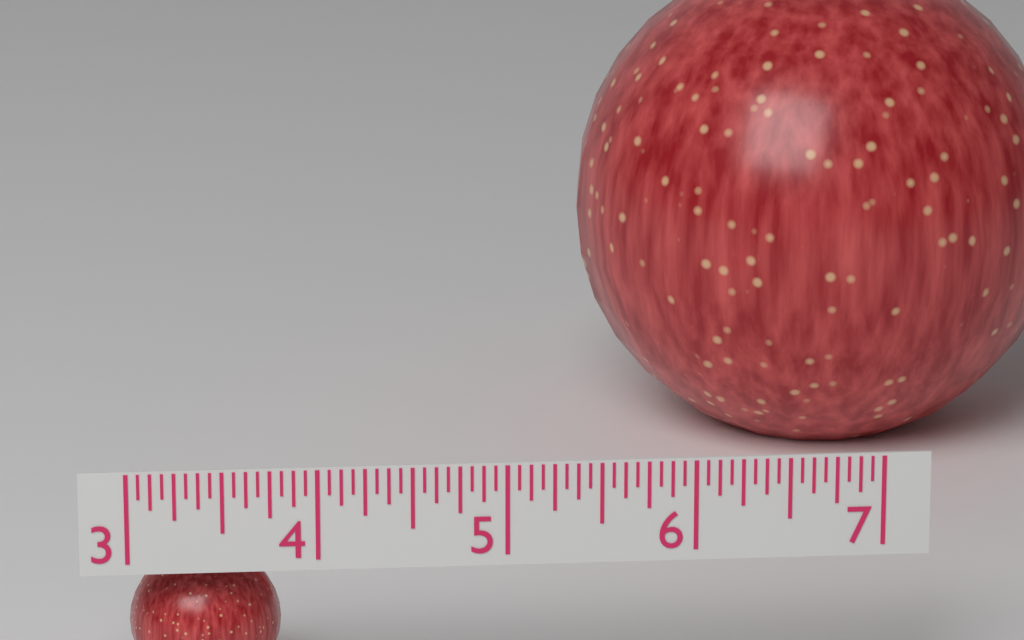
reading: 3.8125 (no unit)
